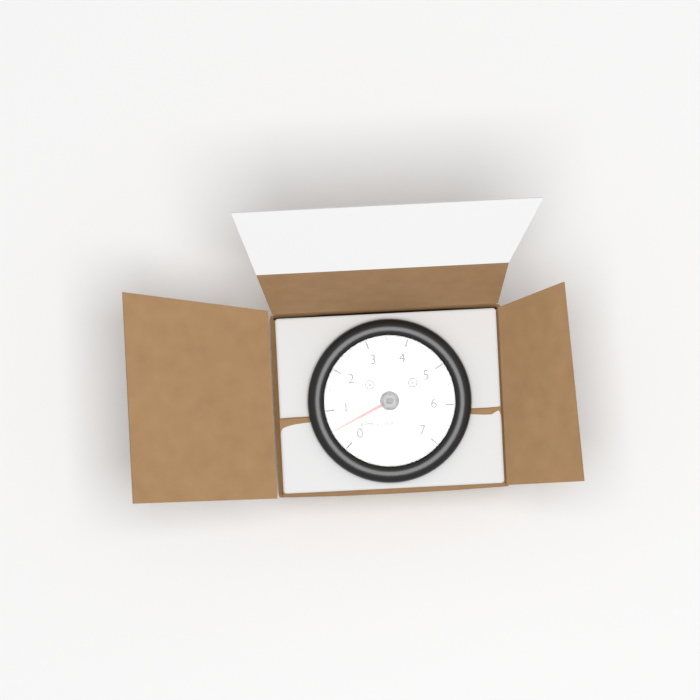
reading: 0.5 RPM x 1000
